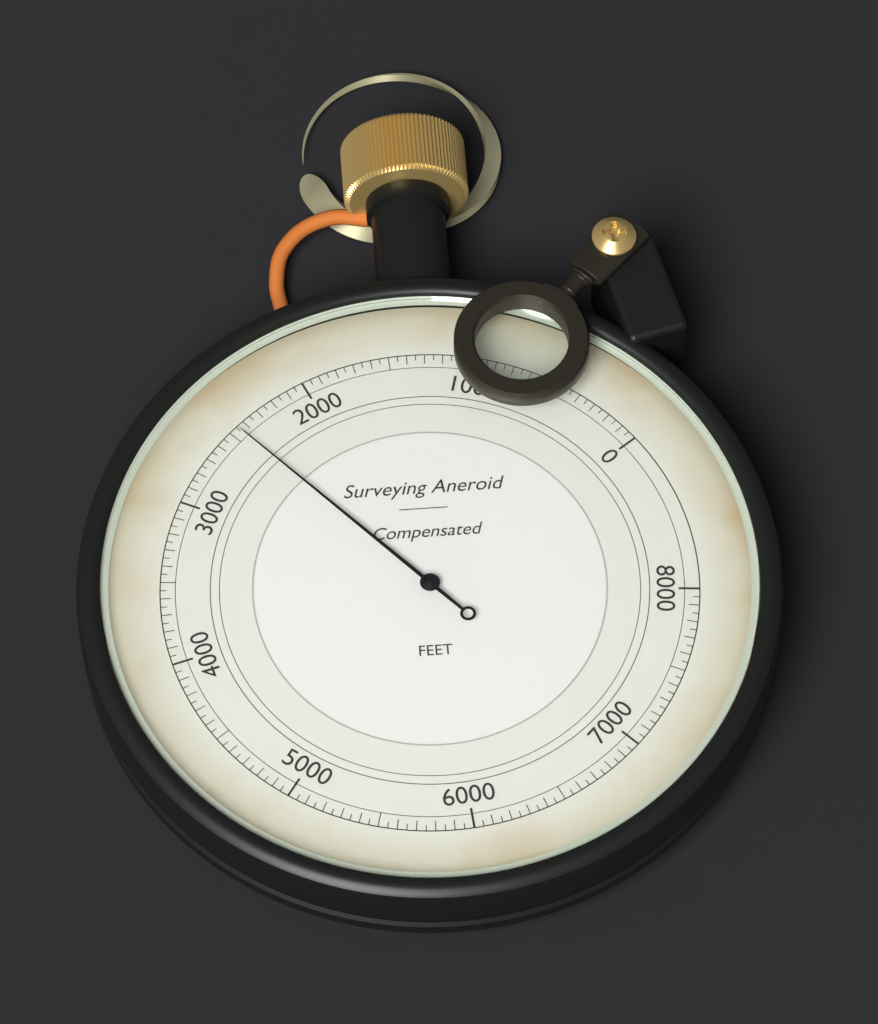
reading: 2450 ft
